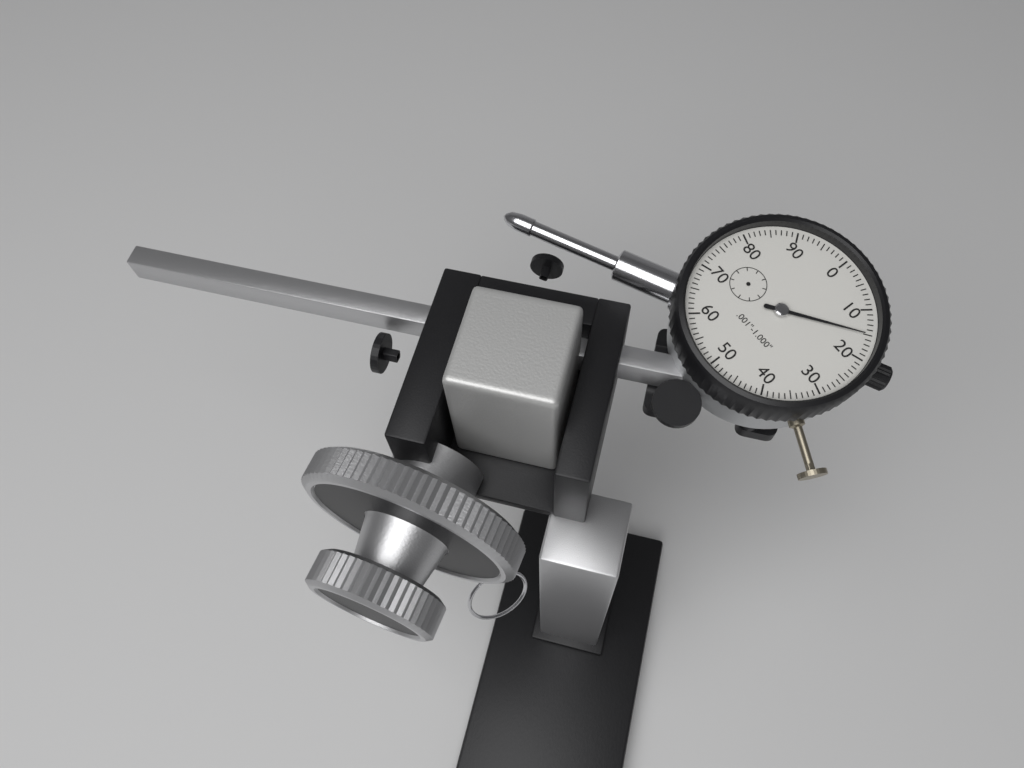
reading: 0.015 in
